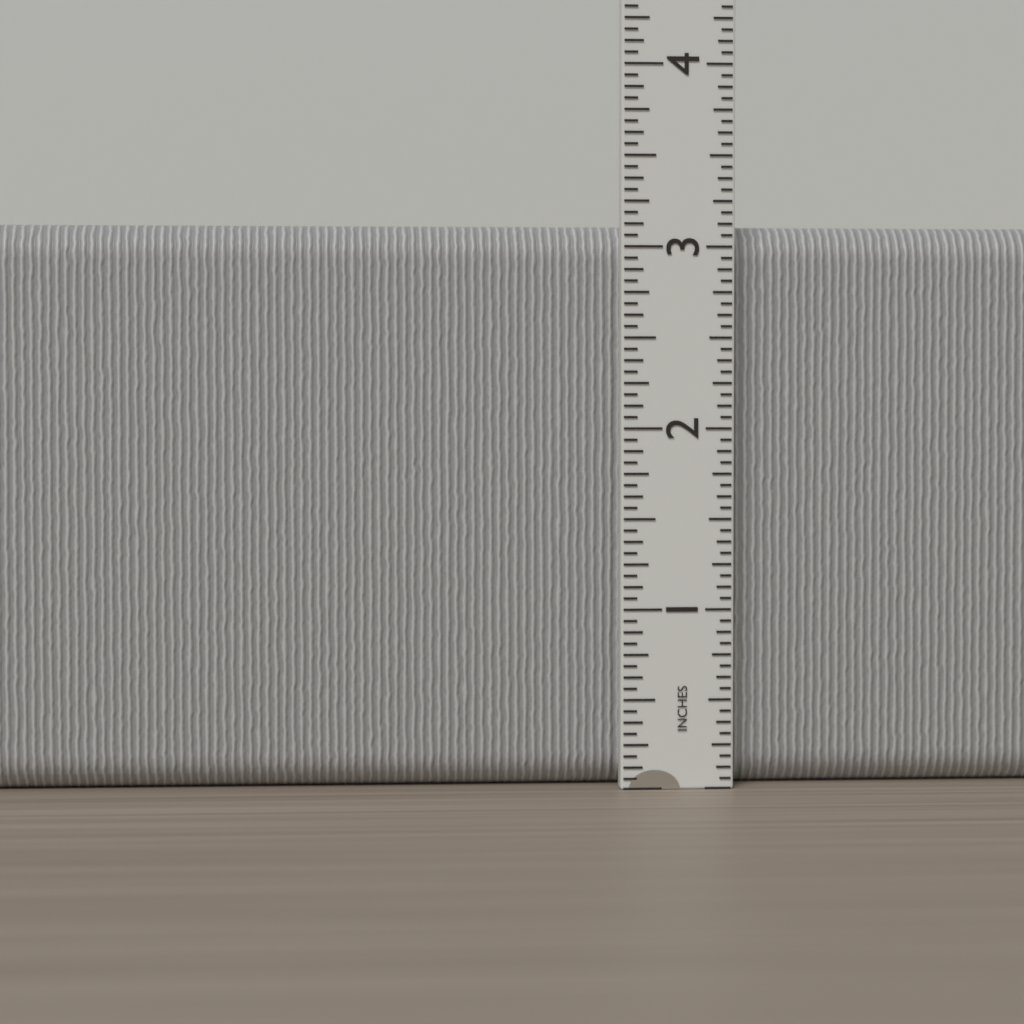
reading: 3.1250 in
